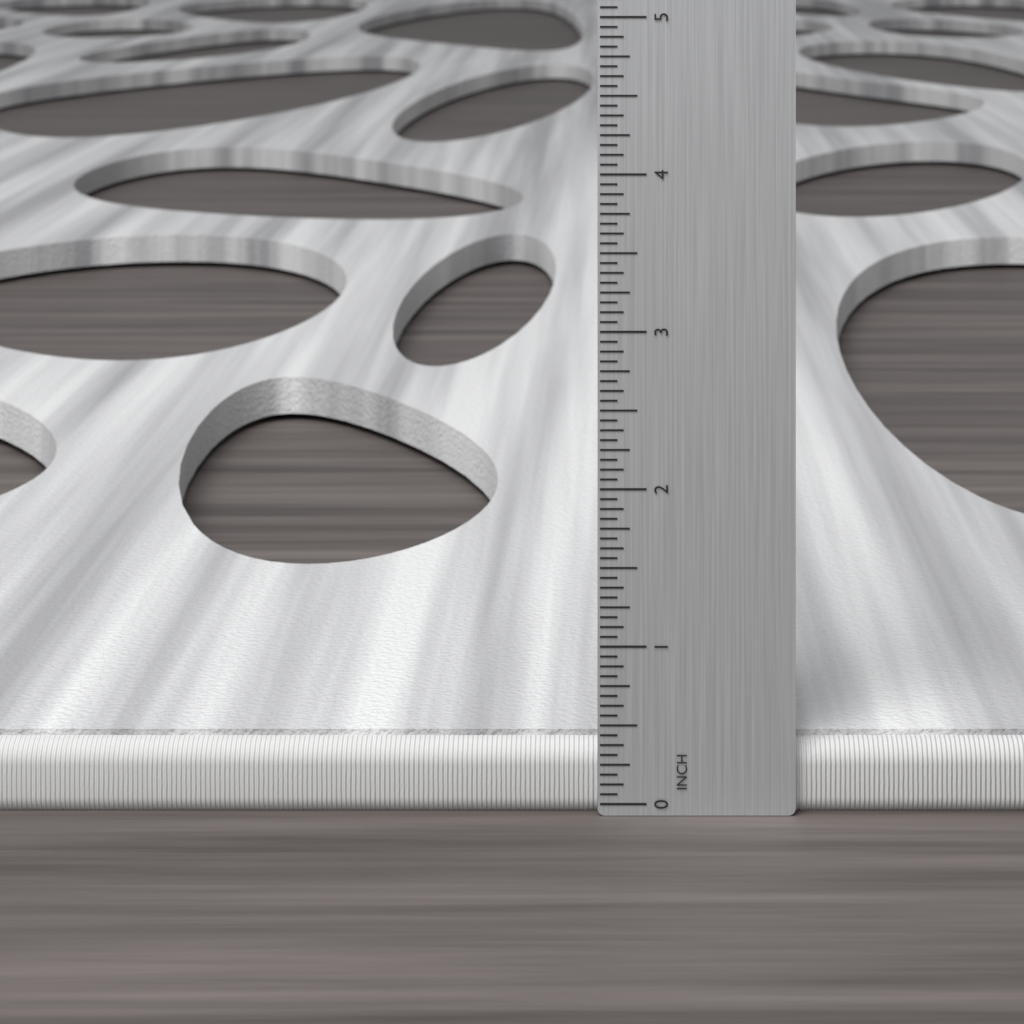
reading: 0.4000 in
